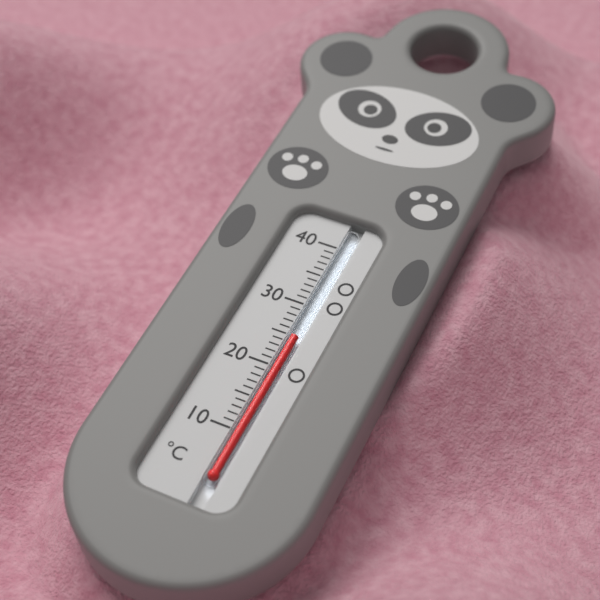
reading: 25 °C
